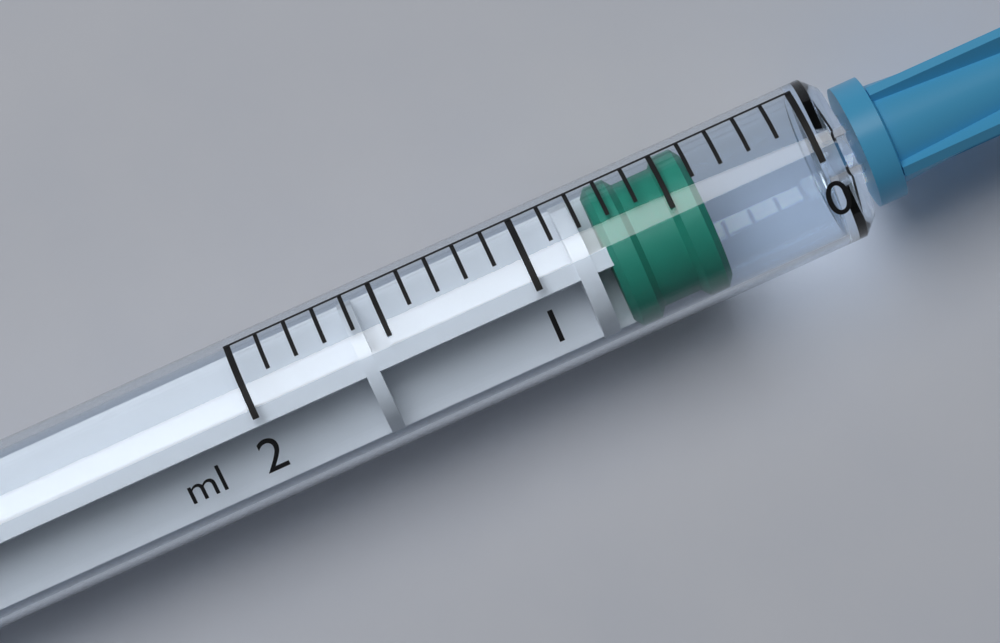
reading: 0.4 ml
